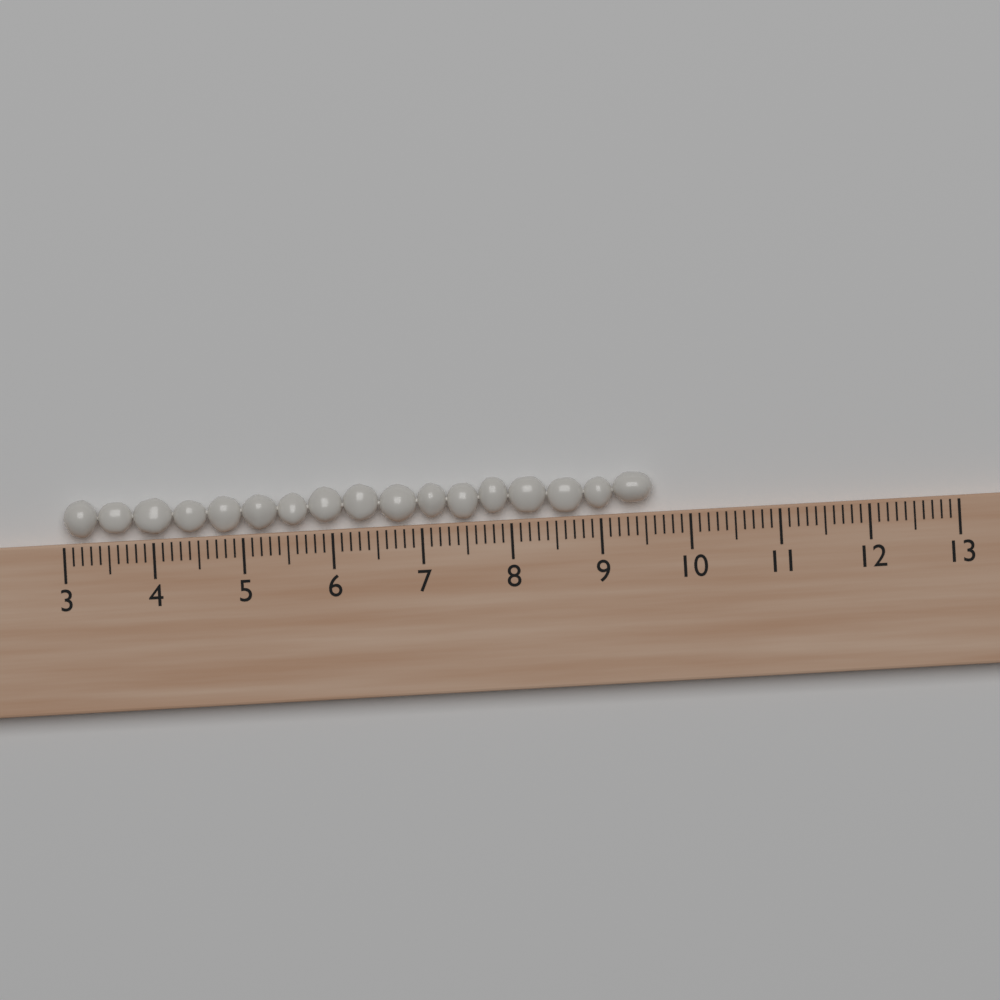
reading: 9.6 (no unit)
